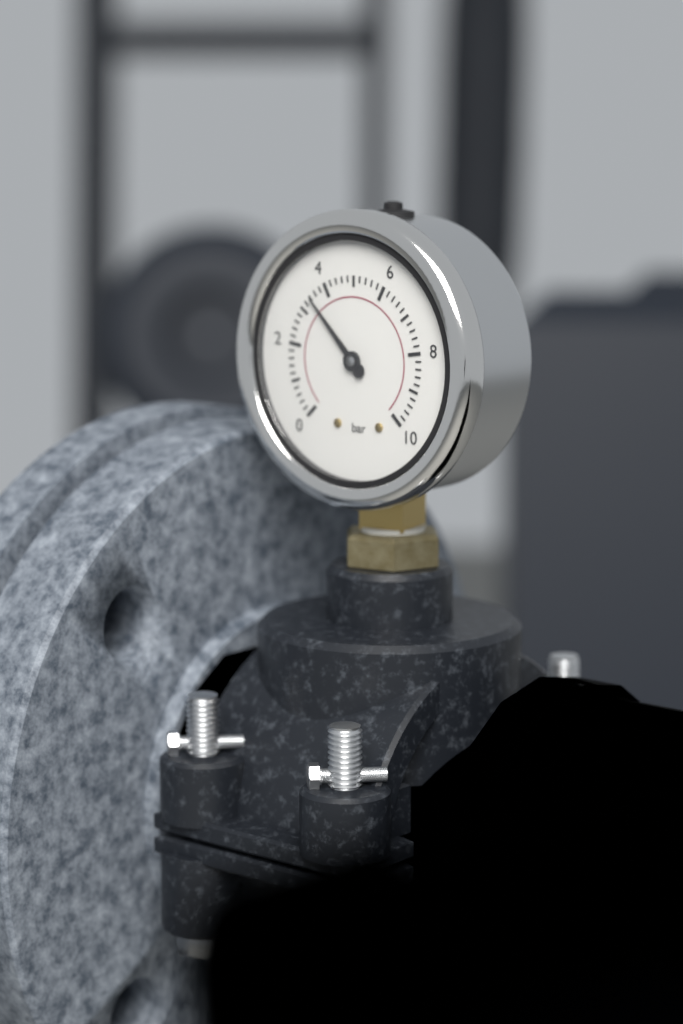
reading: 3.4 bar
